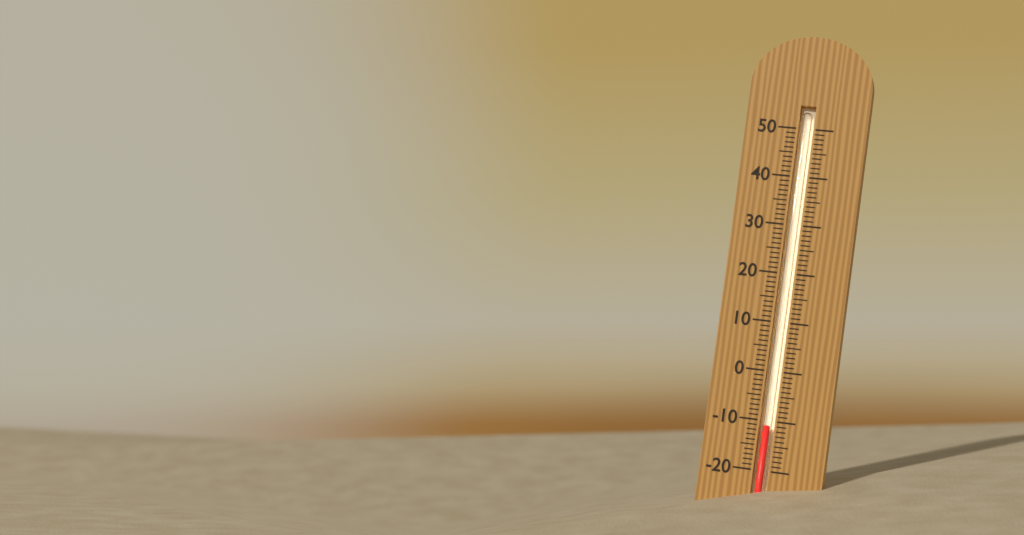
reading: -11 (no unit)
